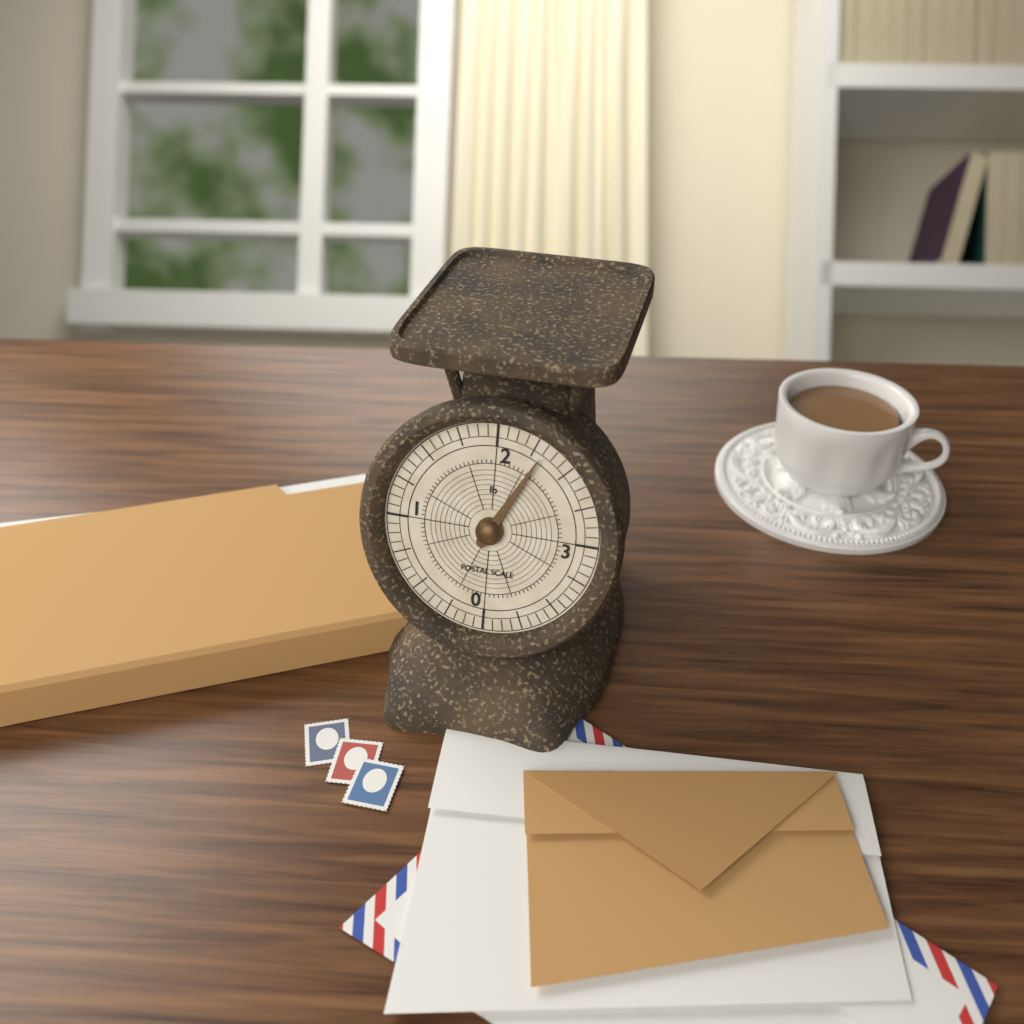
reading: 2.3125 lb
